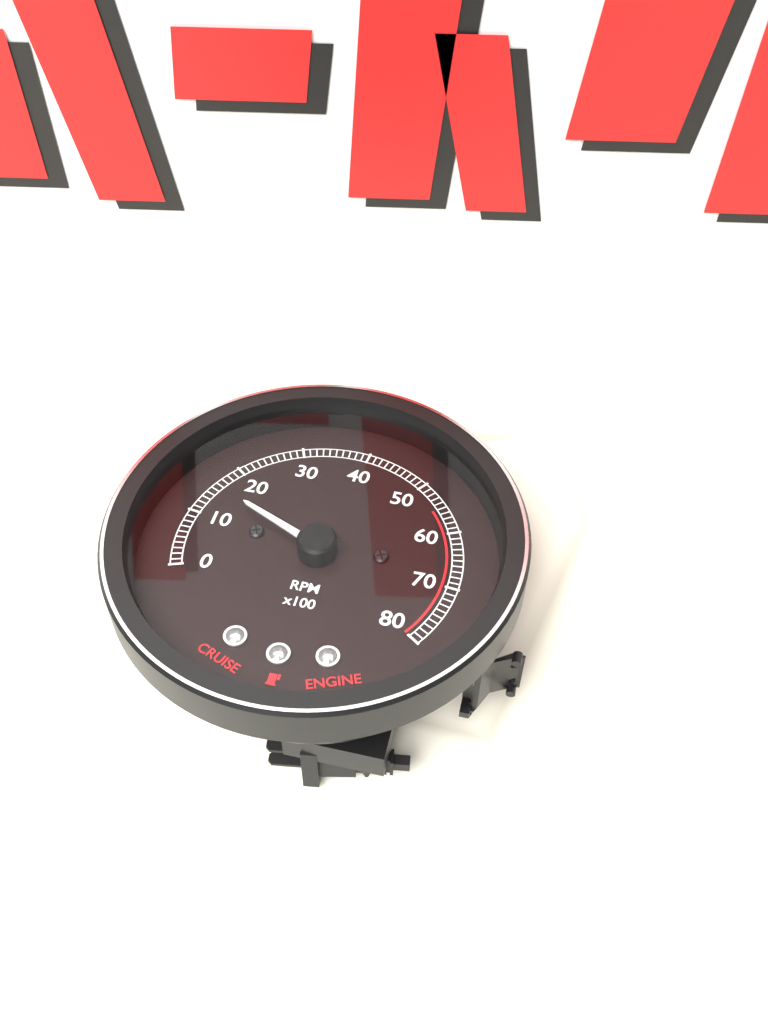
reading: 1500 RPM
